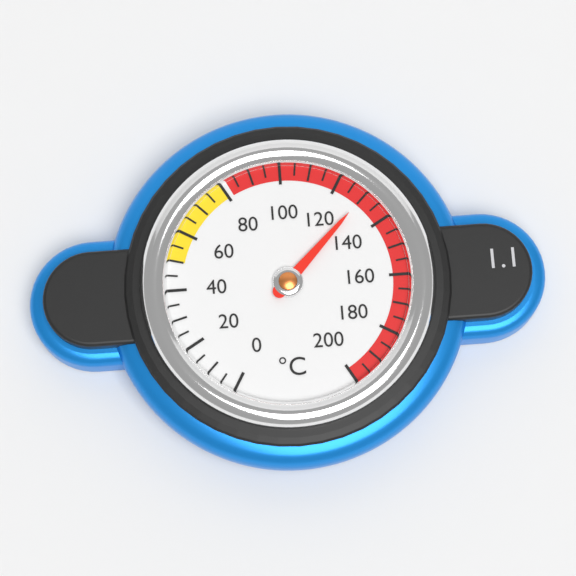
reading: 130 °C
